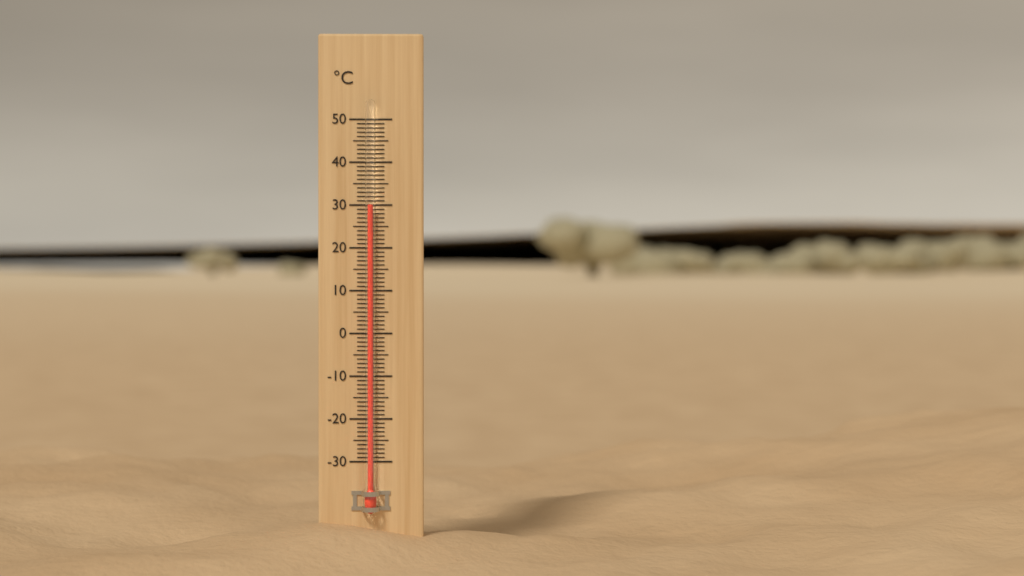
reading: 30 °C
